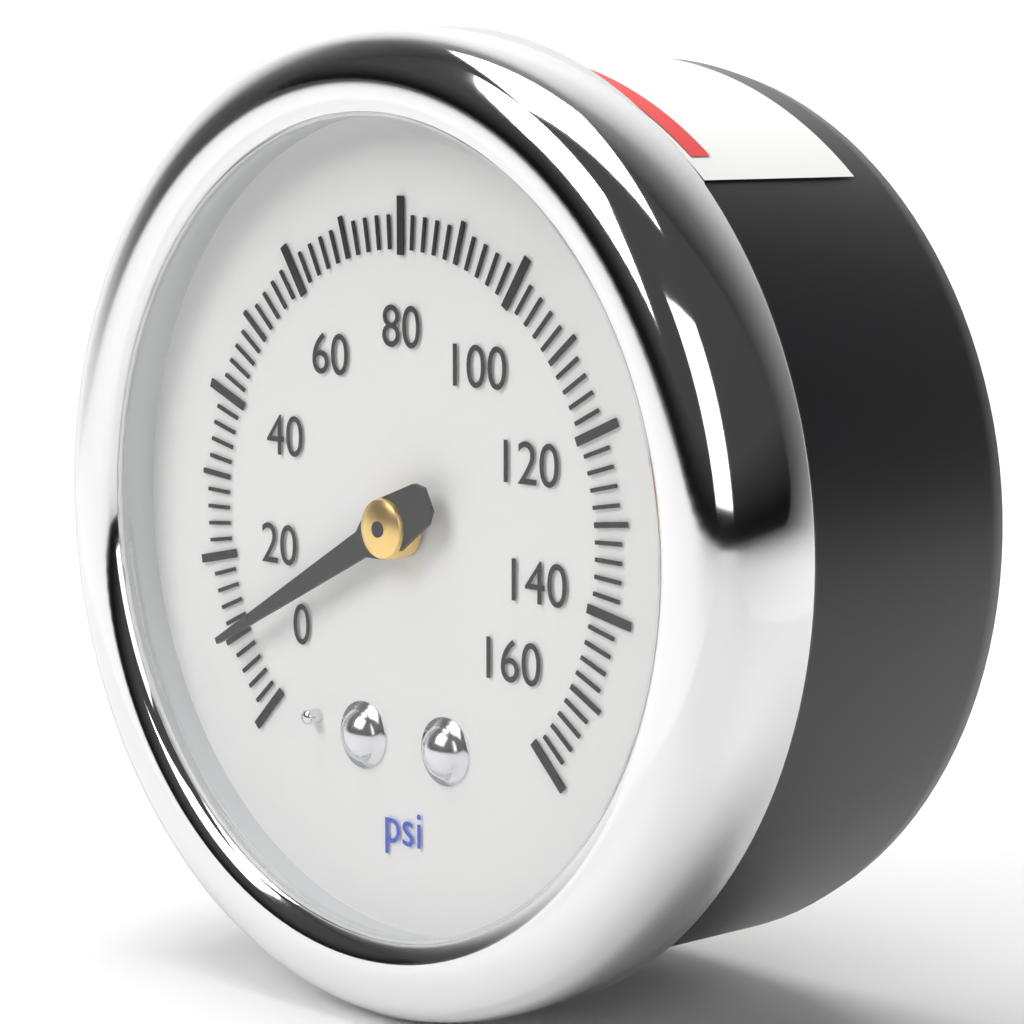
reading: 10 psi
